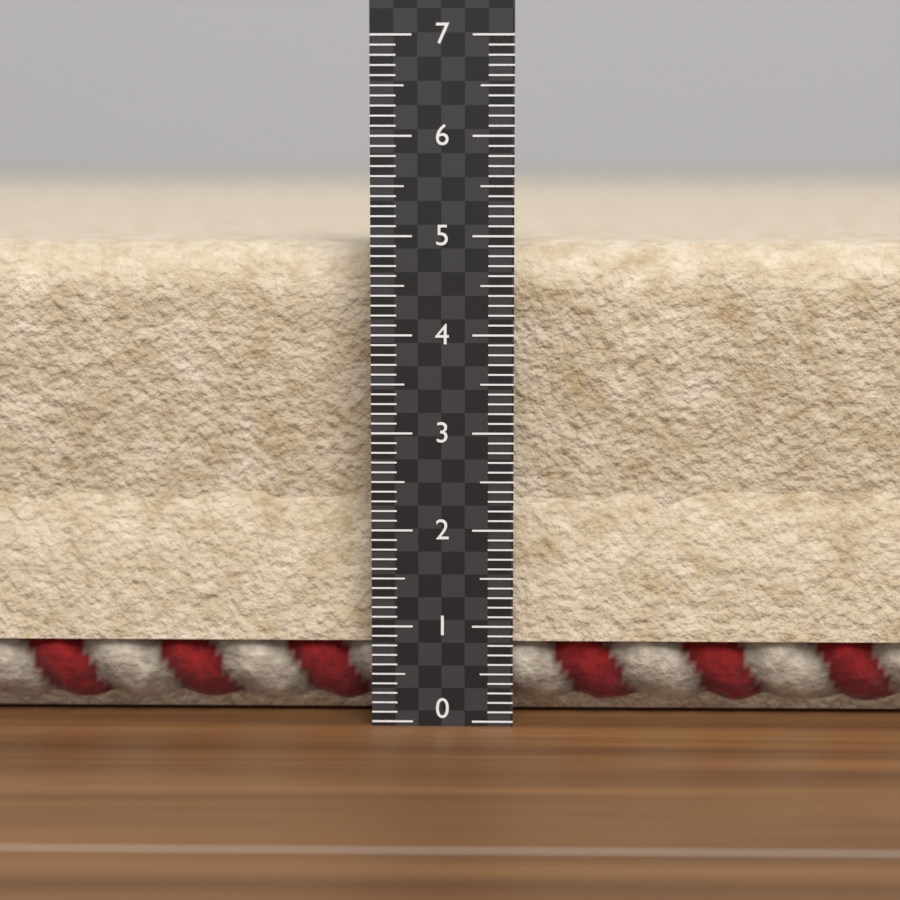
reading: 4.9 (no unit)
